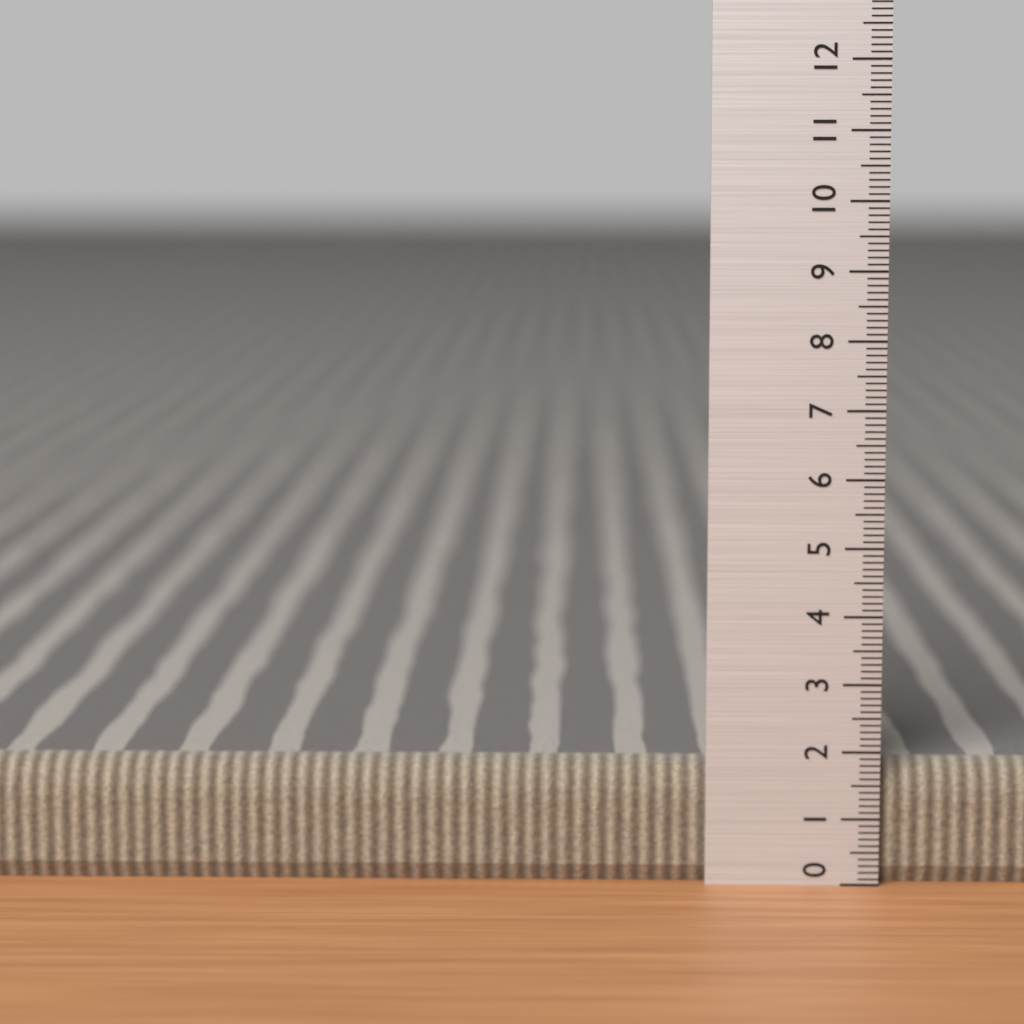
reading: 1.8 (no unit)
